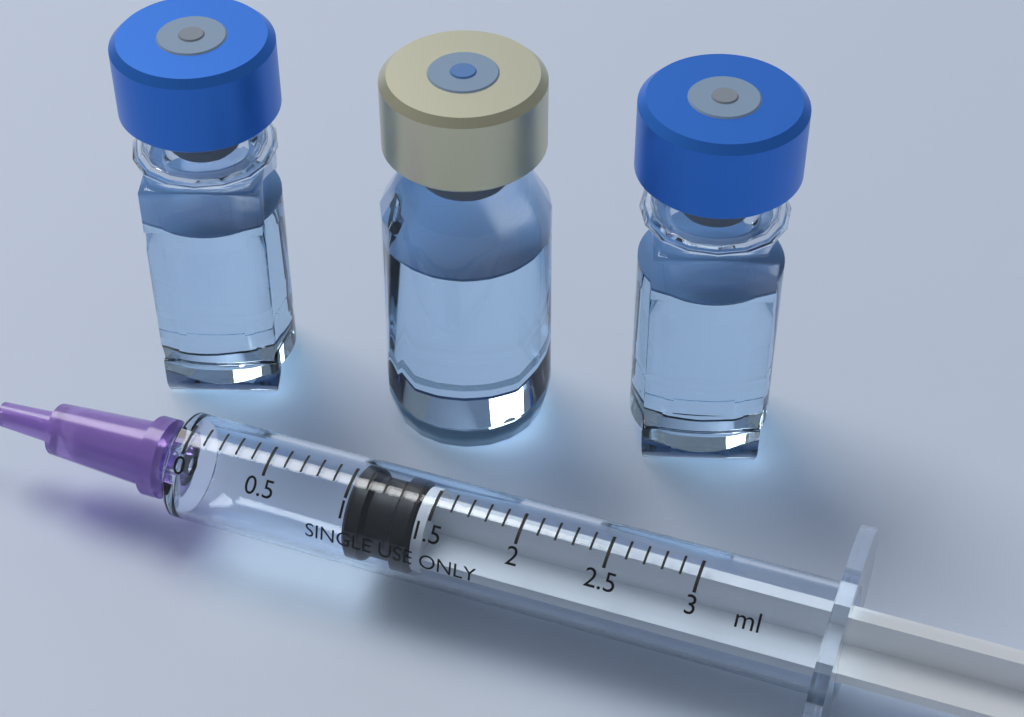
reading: 1.0 ml
